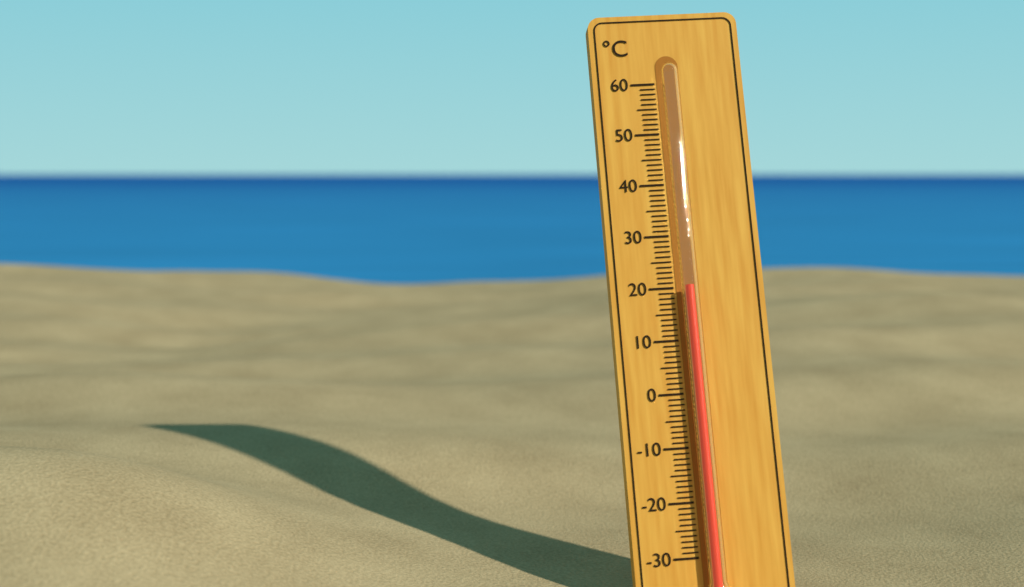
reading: 20 °C
